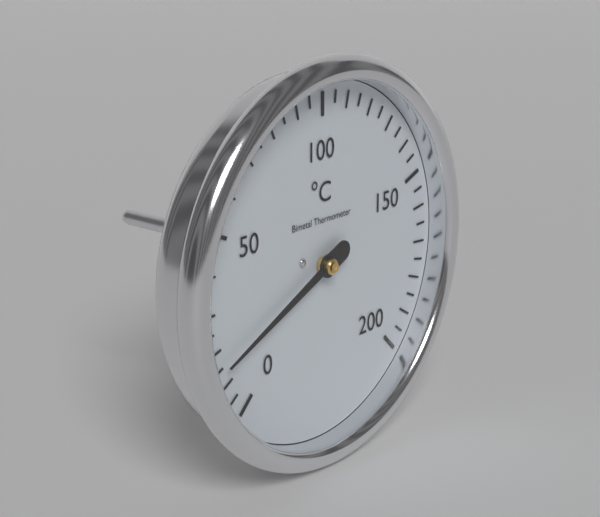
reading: 15 °C
